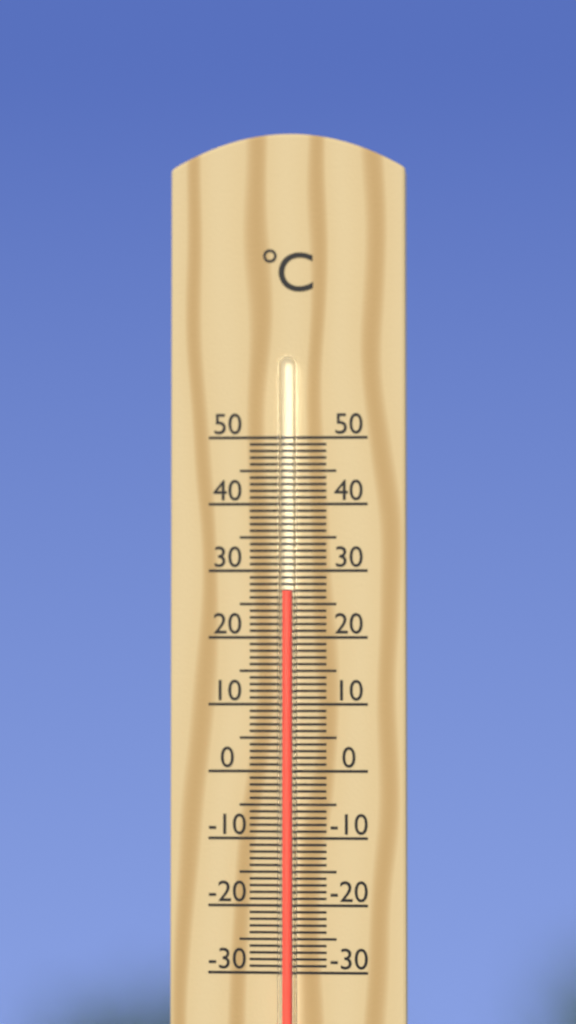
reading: 27 °C
